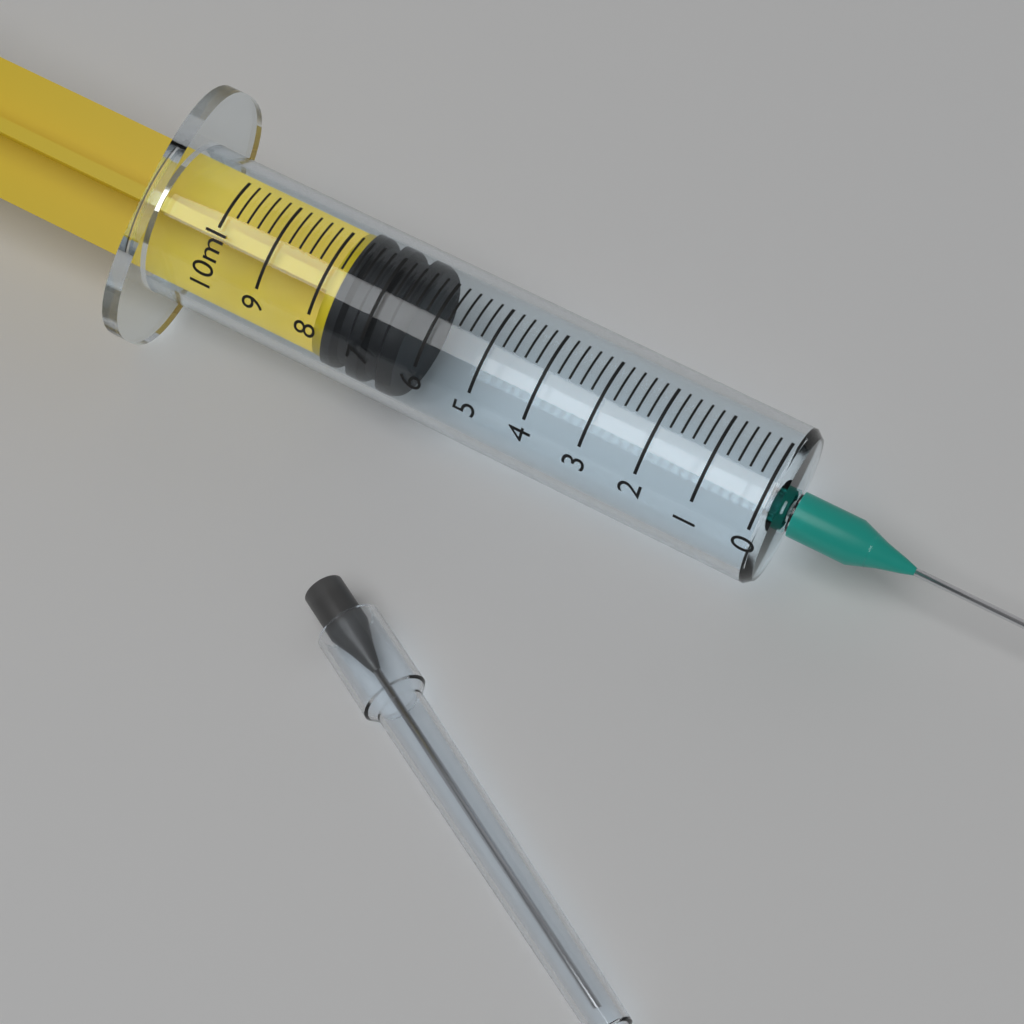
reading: 6.4 ml
